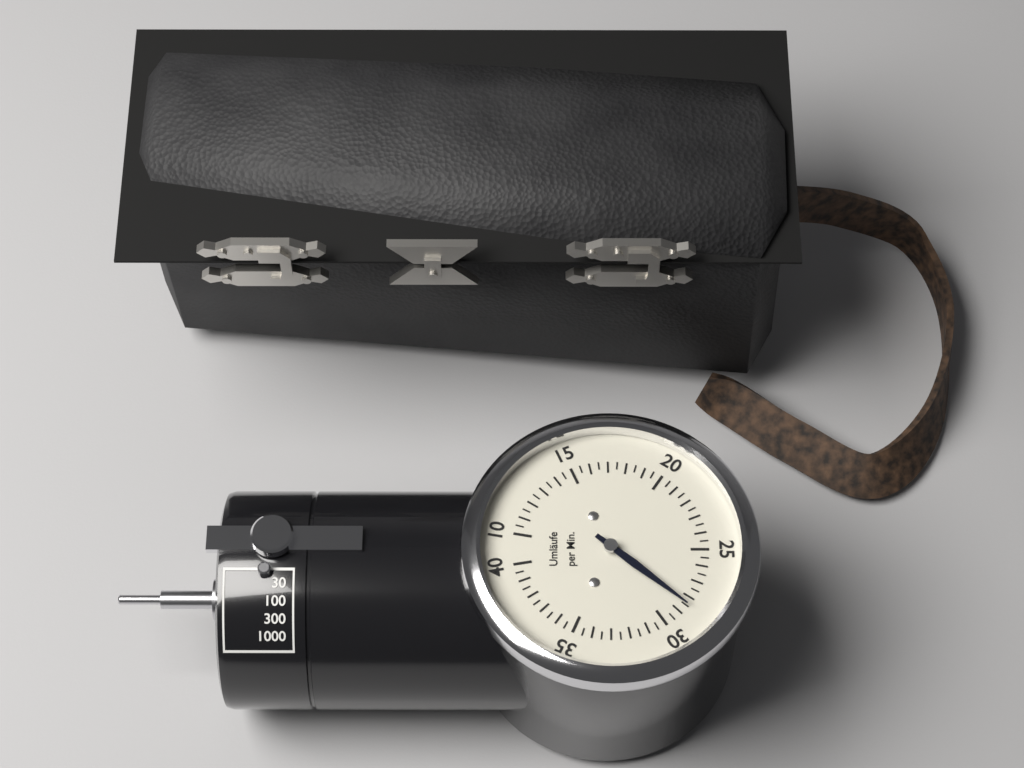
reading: 28.5 Umläufe per Min.
